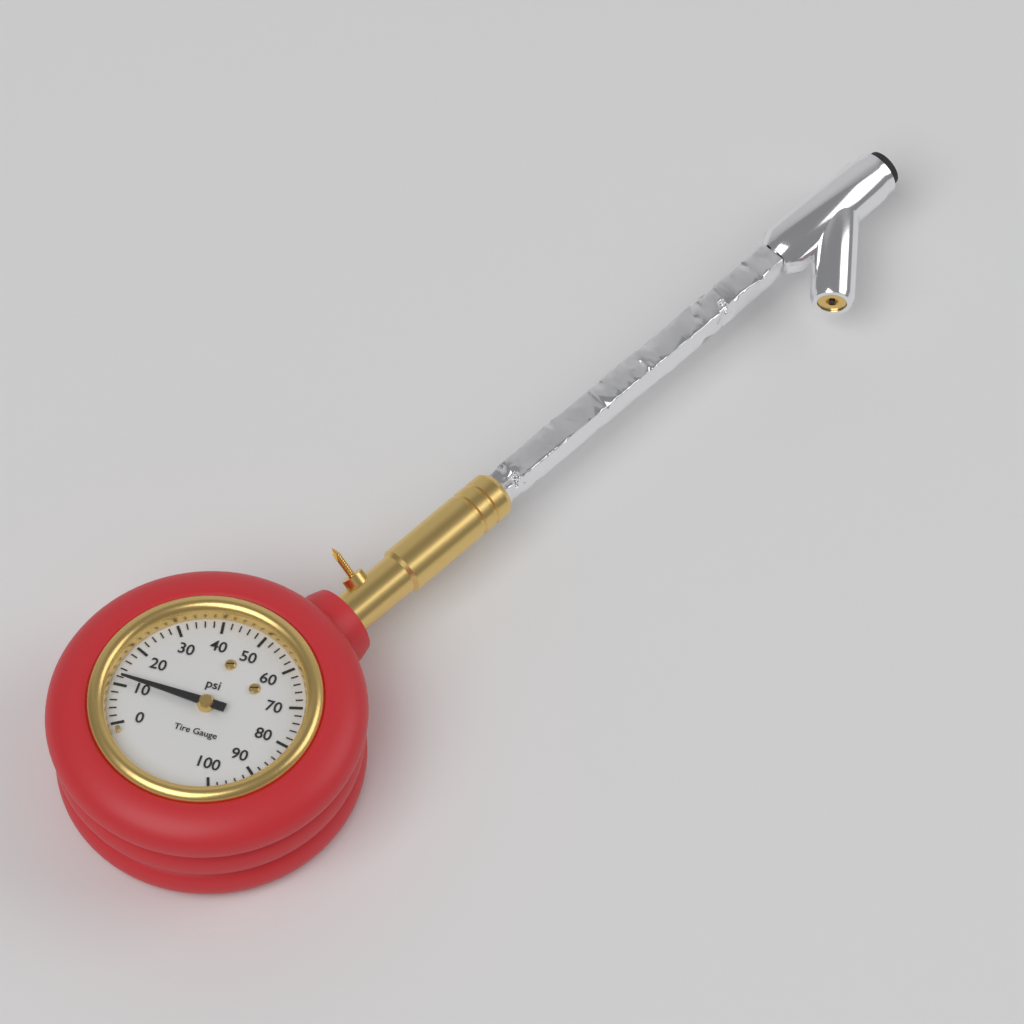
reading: 12 psi
